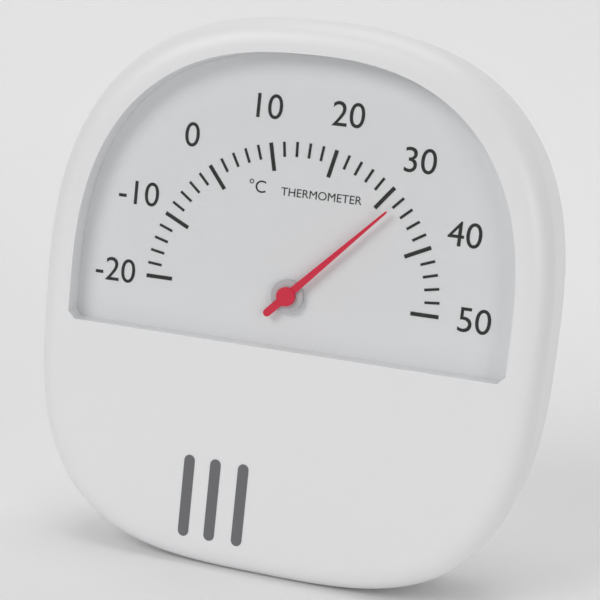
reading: 32 °C
